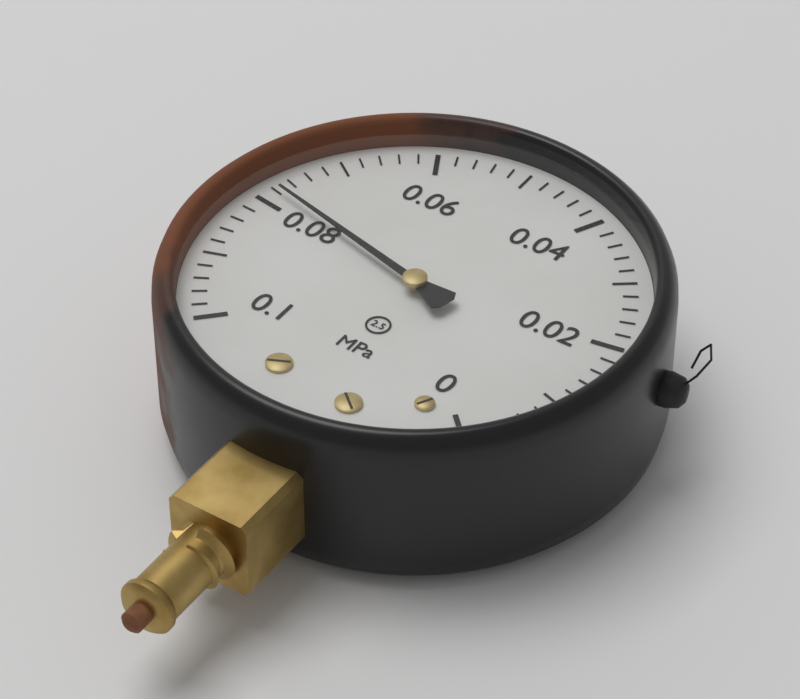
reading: 0.078 MPa
